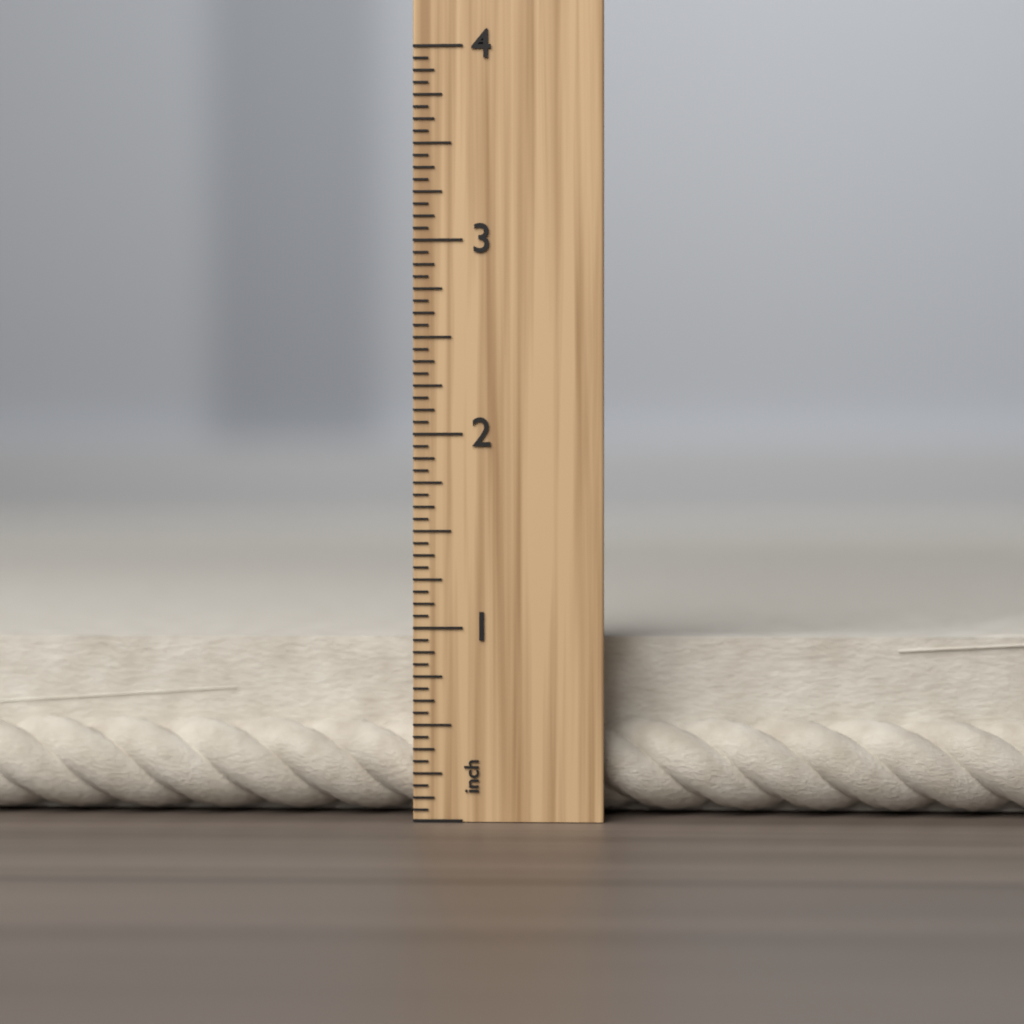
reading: 1.0000 inch
